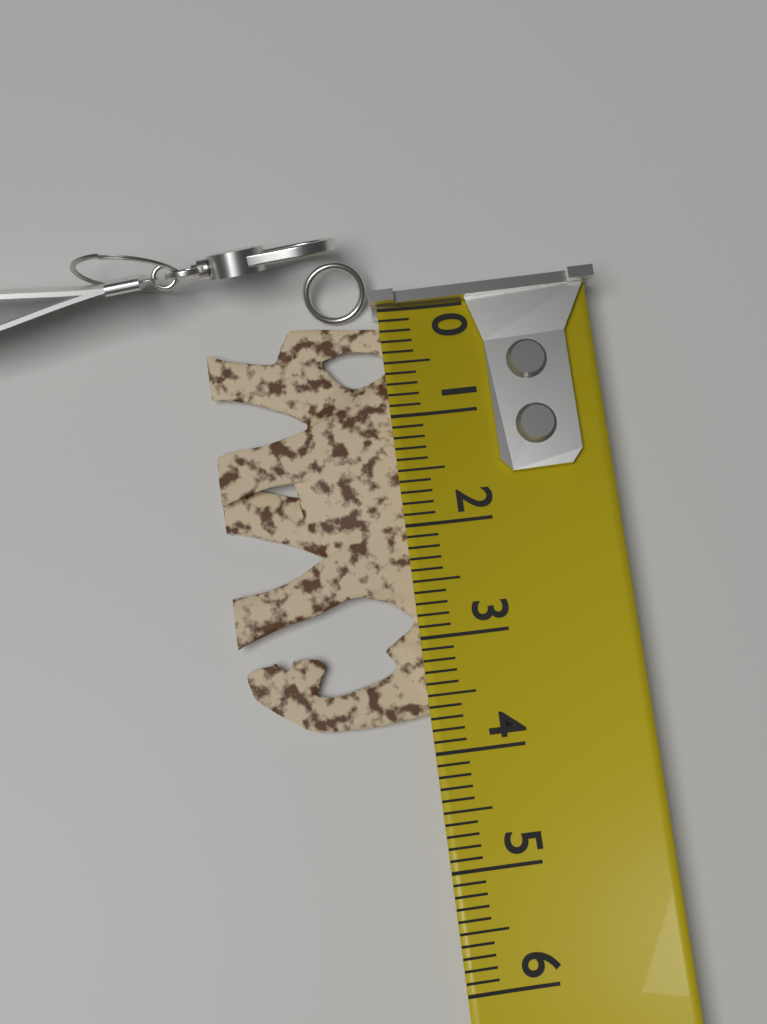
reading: 3.7 (no unit)
